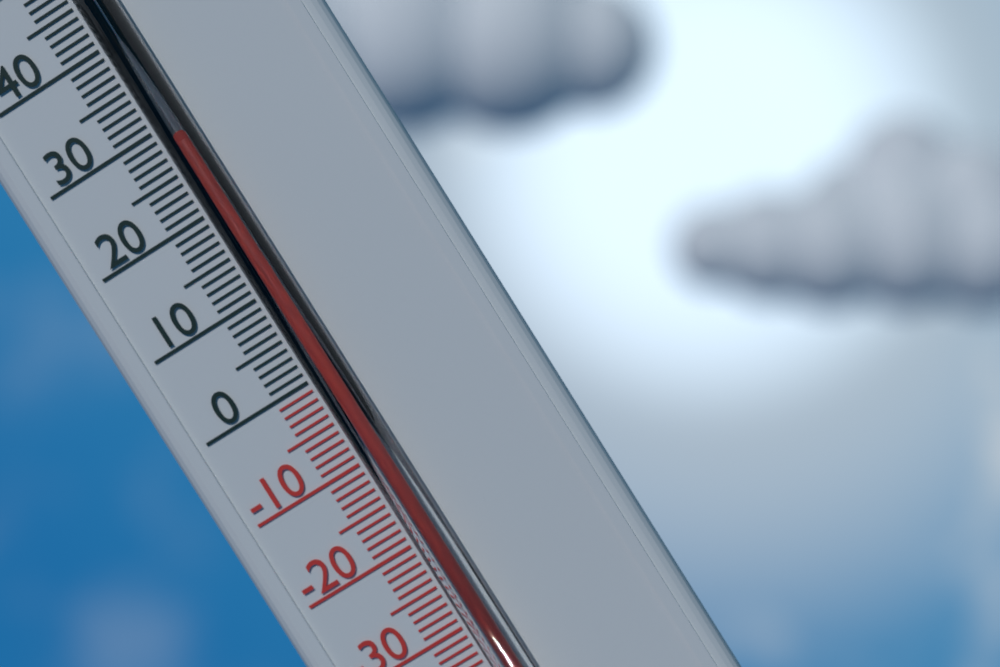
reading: 27 °C
